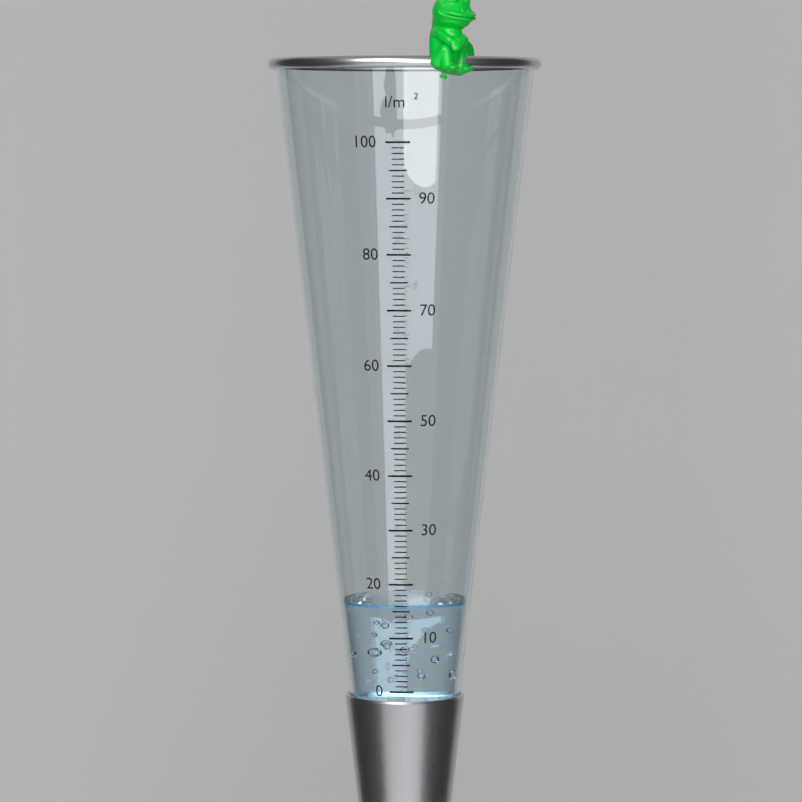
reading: 16 l/m²
